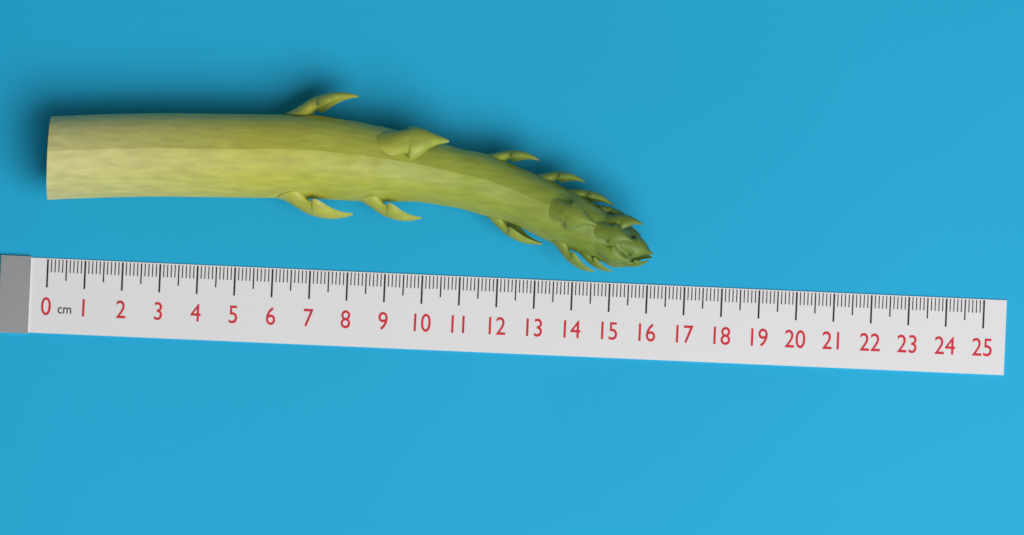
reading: 16.1 cm
